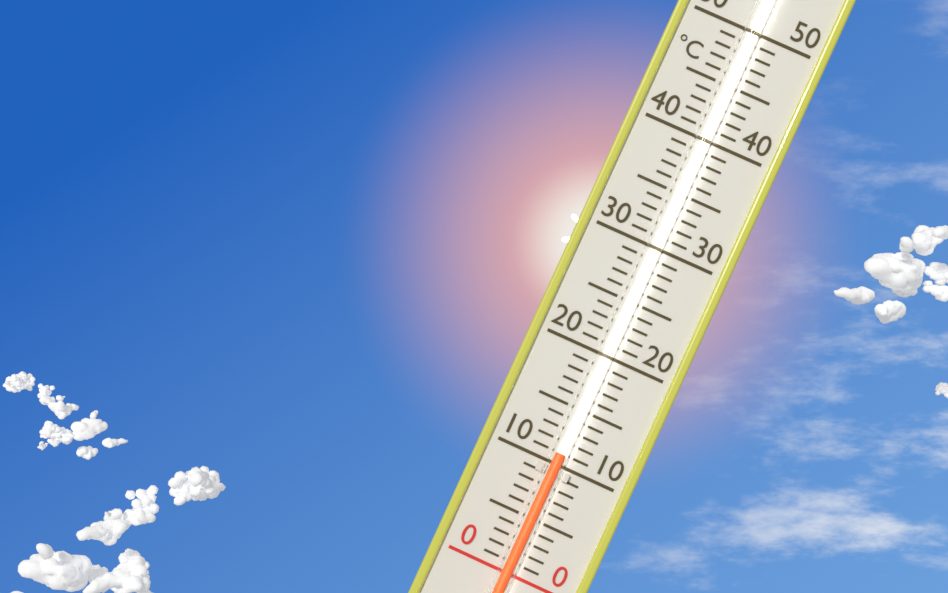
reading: 11 °C
